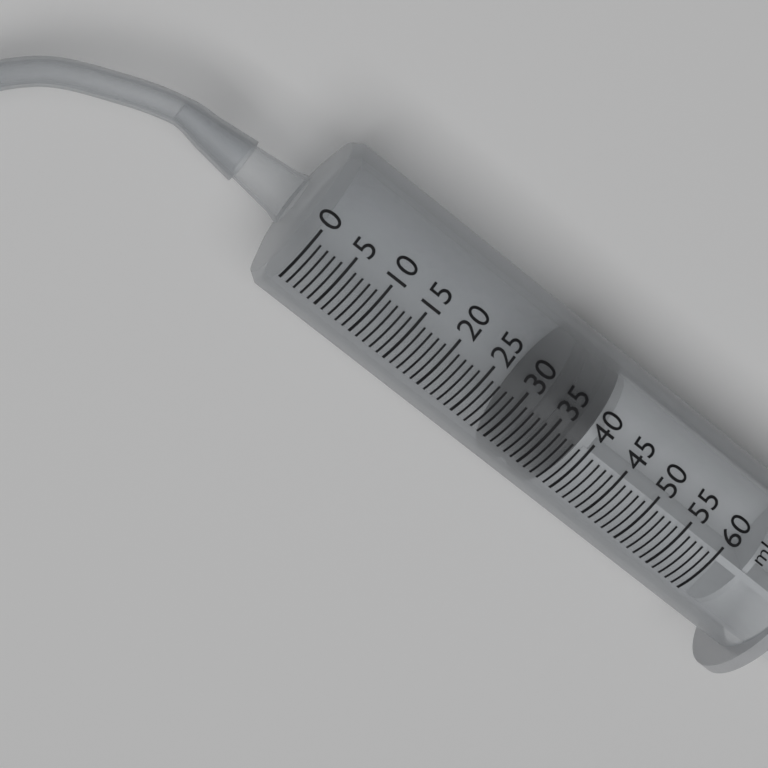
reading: 32 ml
